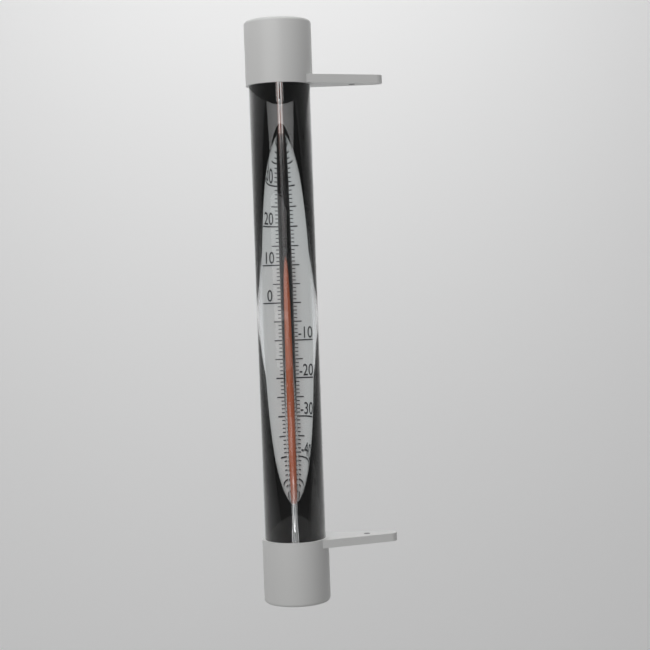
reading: 12 °C
